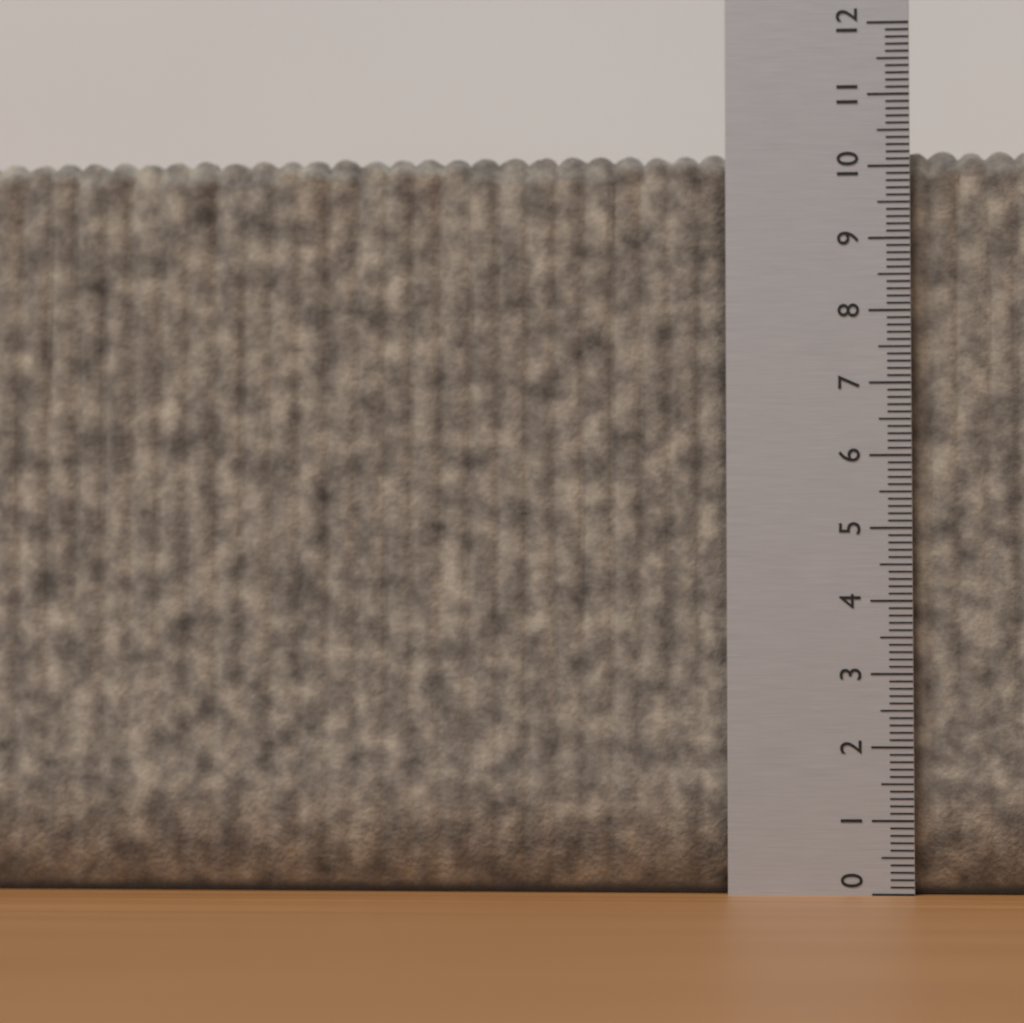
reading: 10.3 (no unit)
